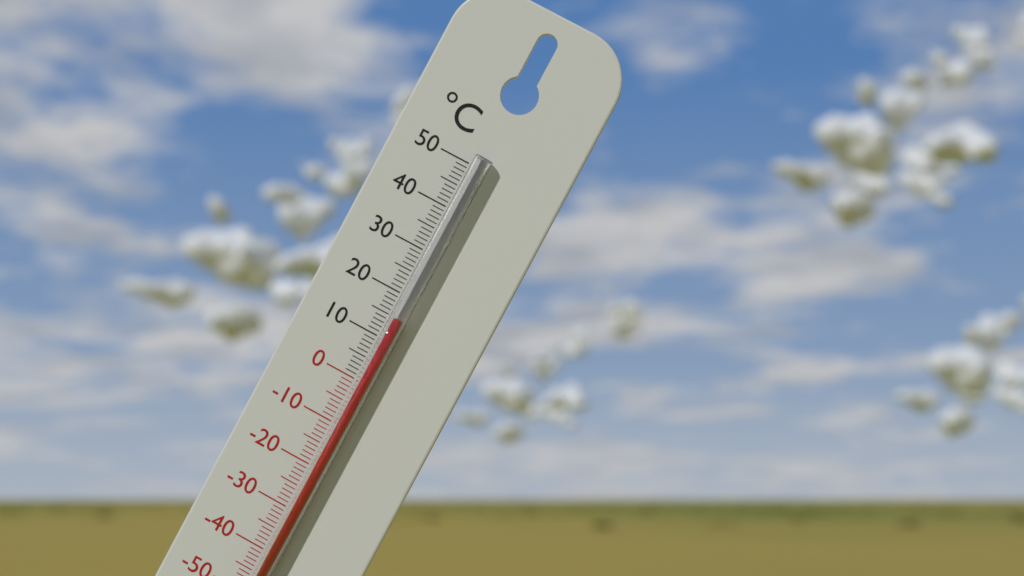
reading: 15 °C
